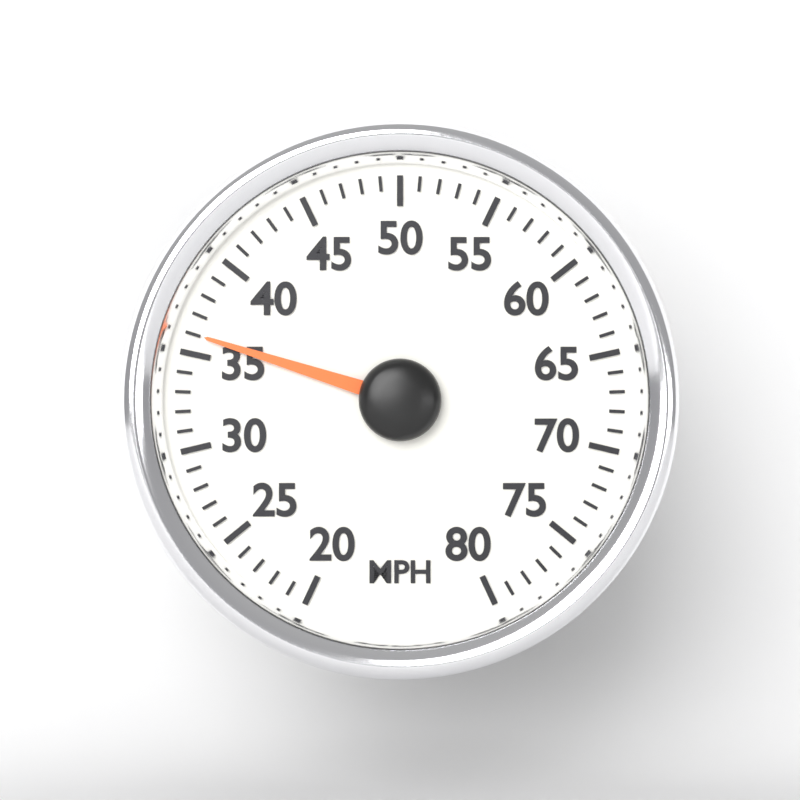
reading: 36 MPH
